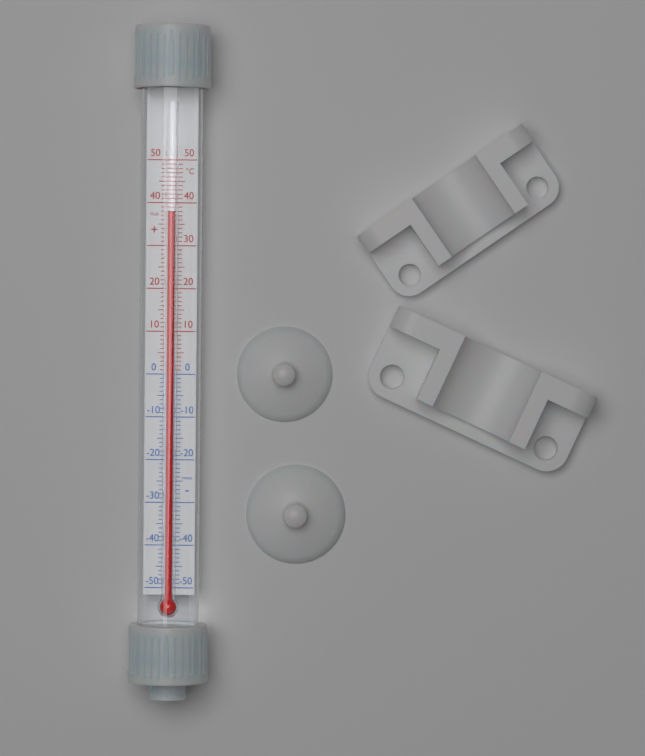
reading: 38 °C
